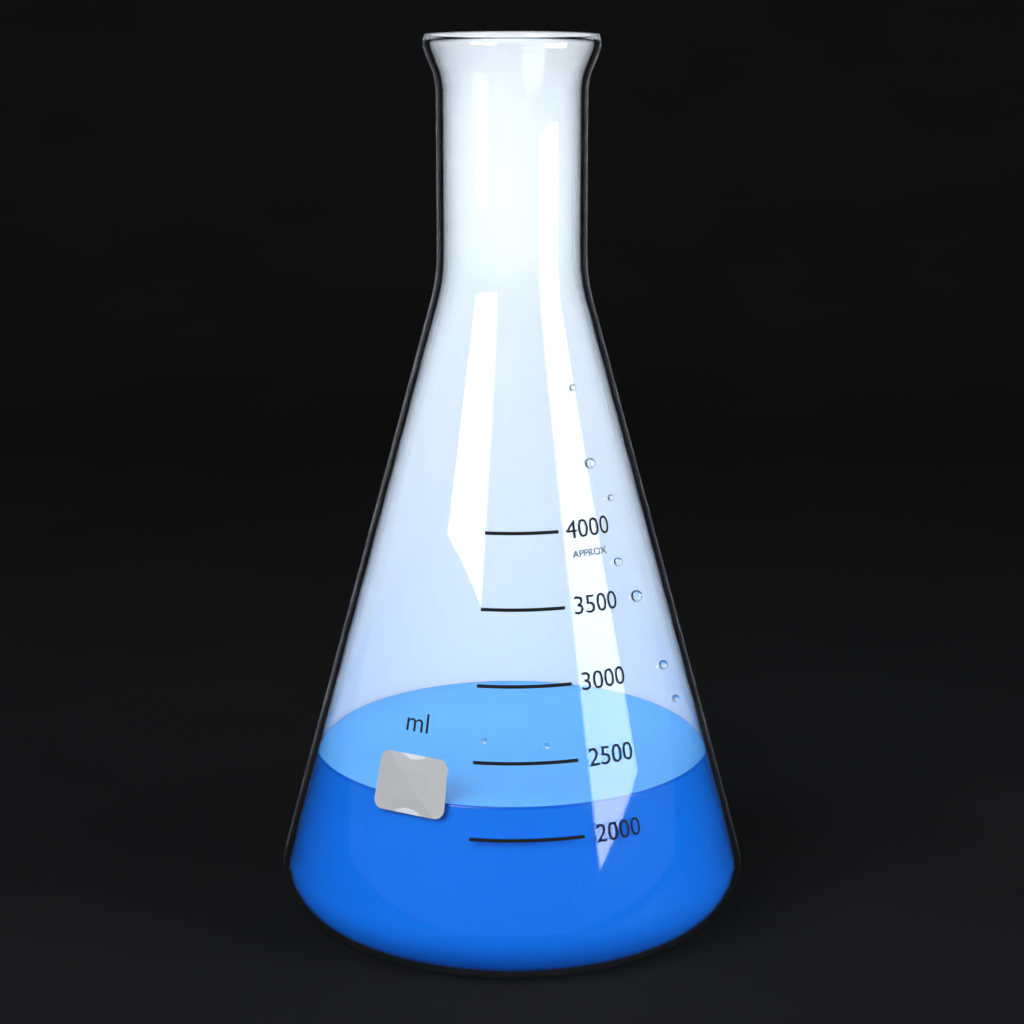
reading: 2200 ml
